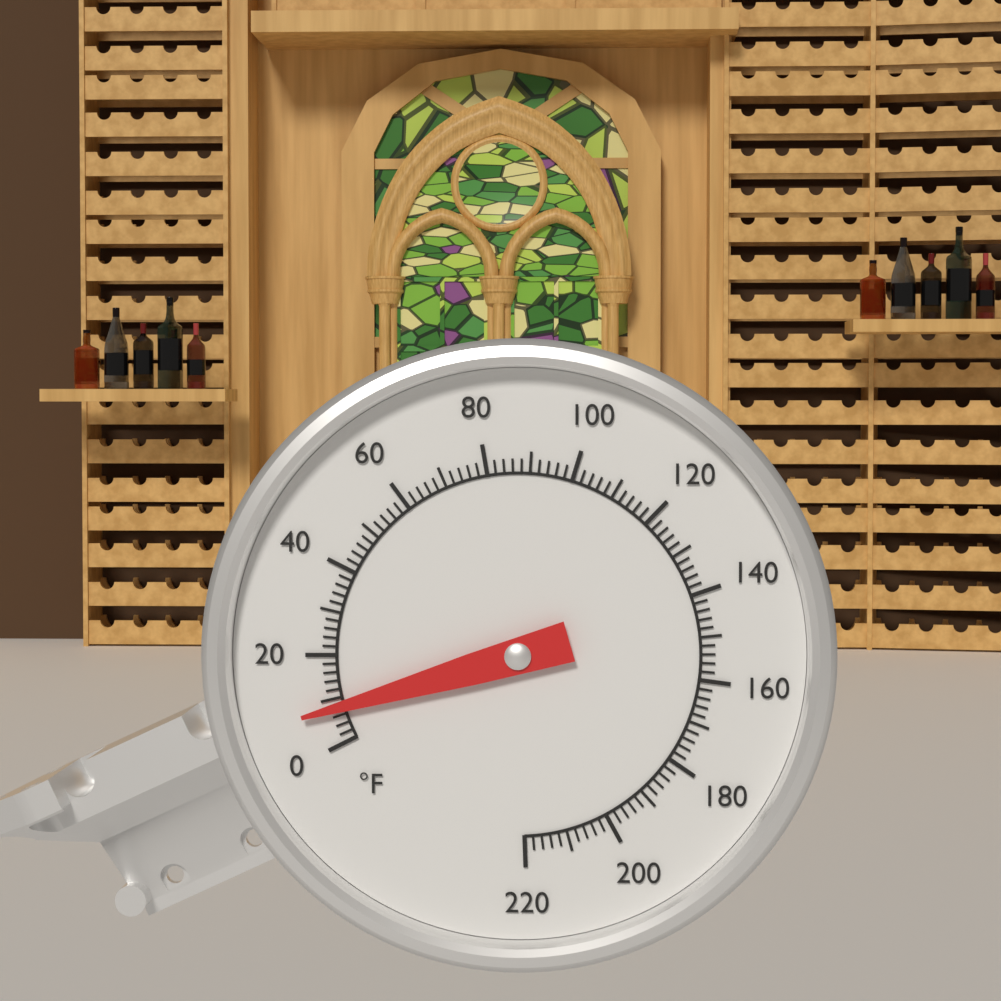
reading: 8 °F
